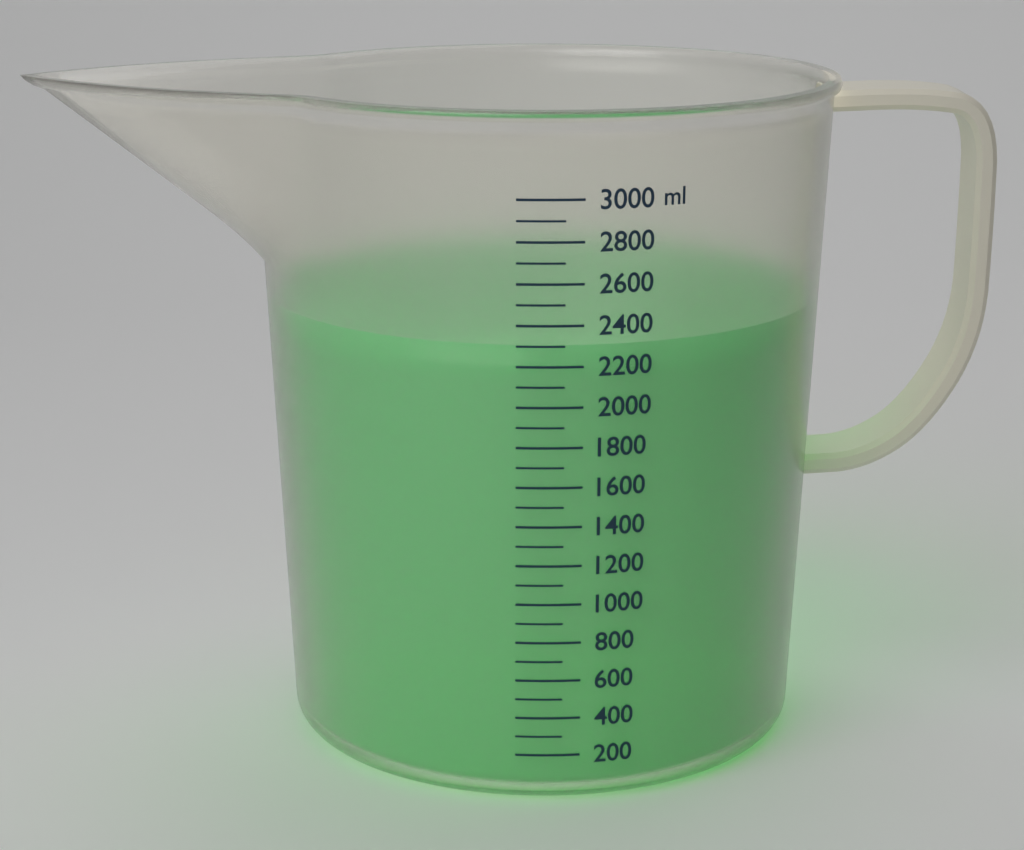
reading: 2300 ml
